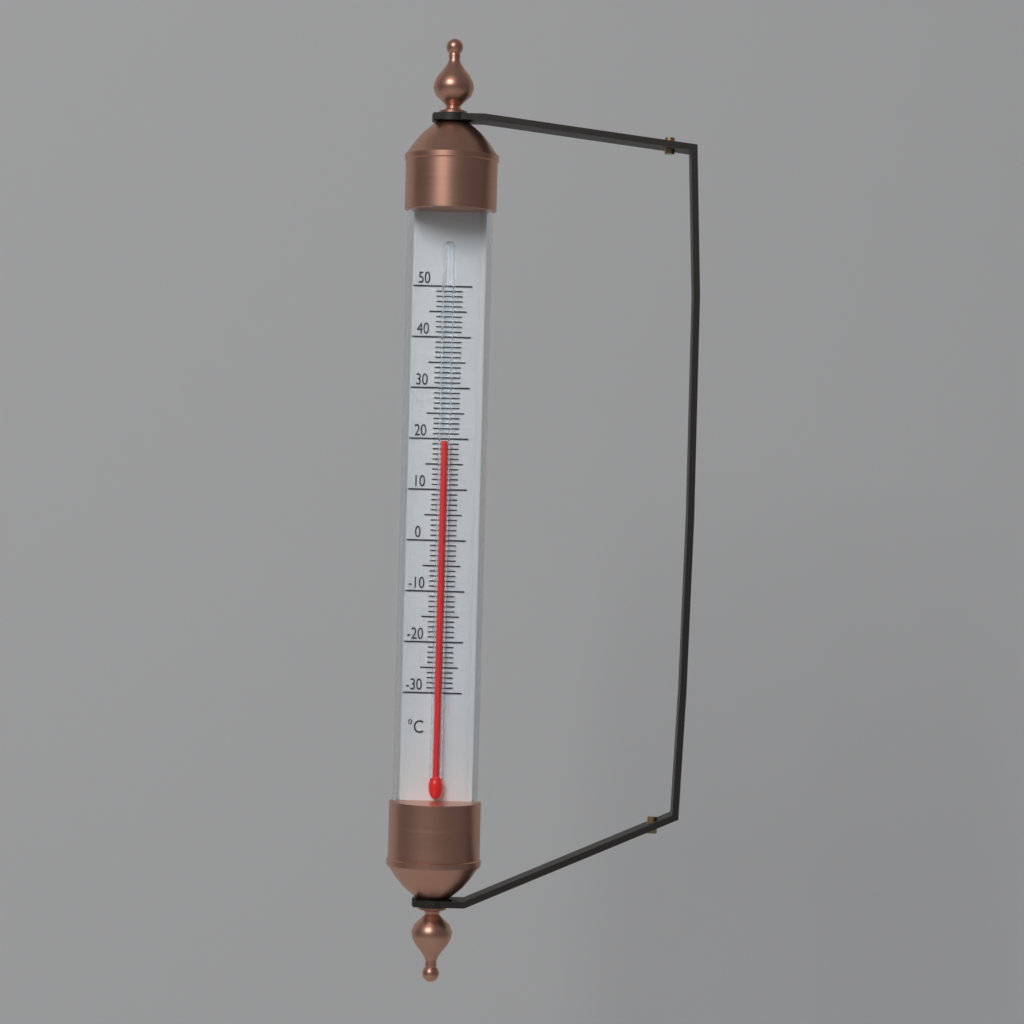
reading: 19.5 °C
